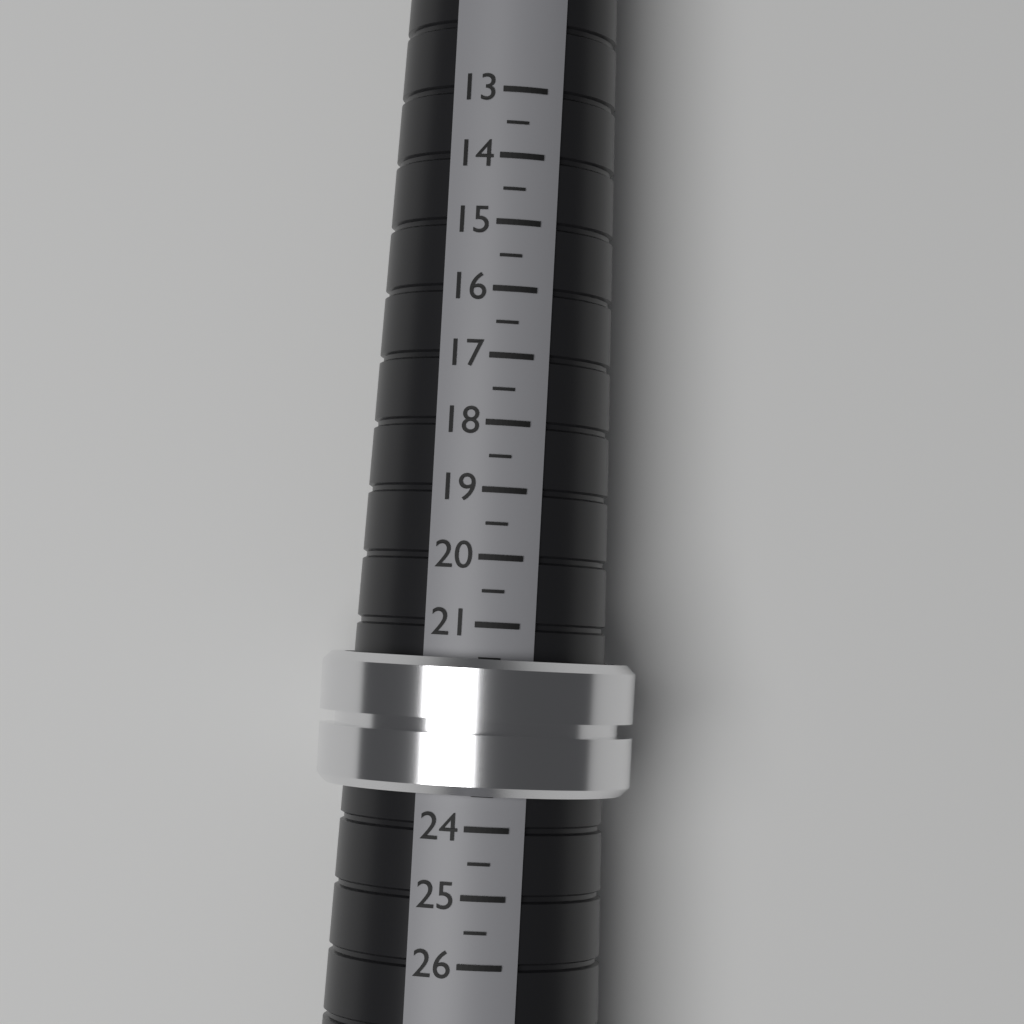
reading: 23.5 (no unit)
